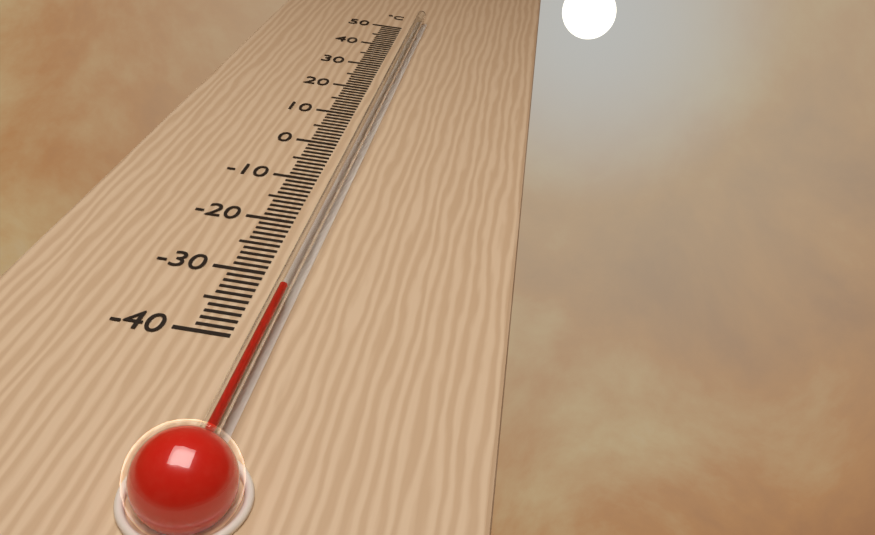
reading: -34 °C
